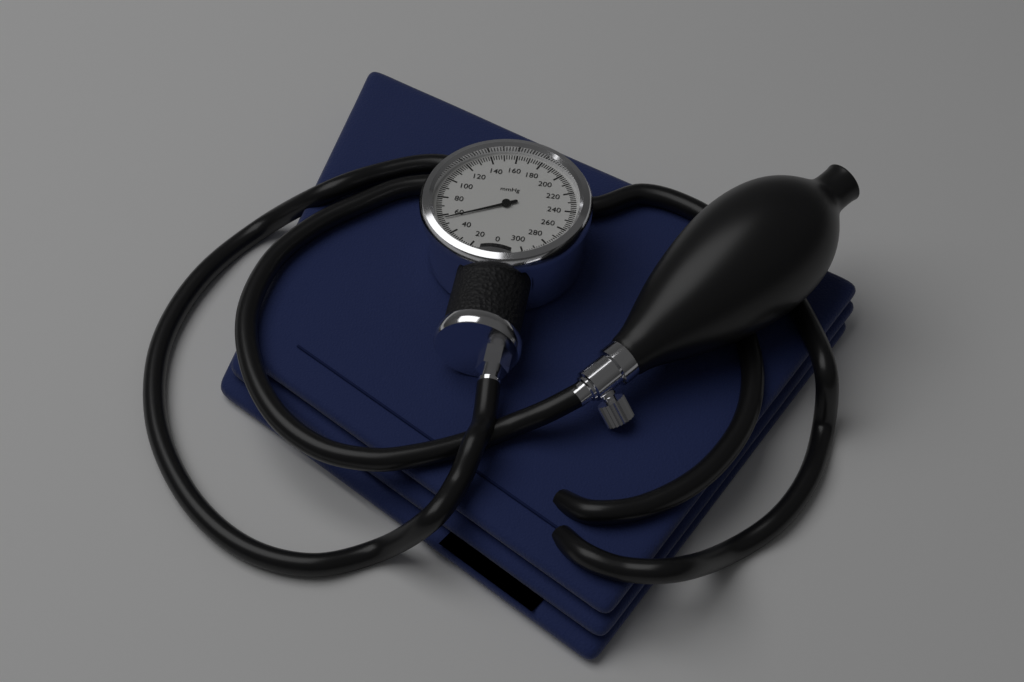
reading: 56 mmHg
